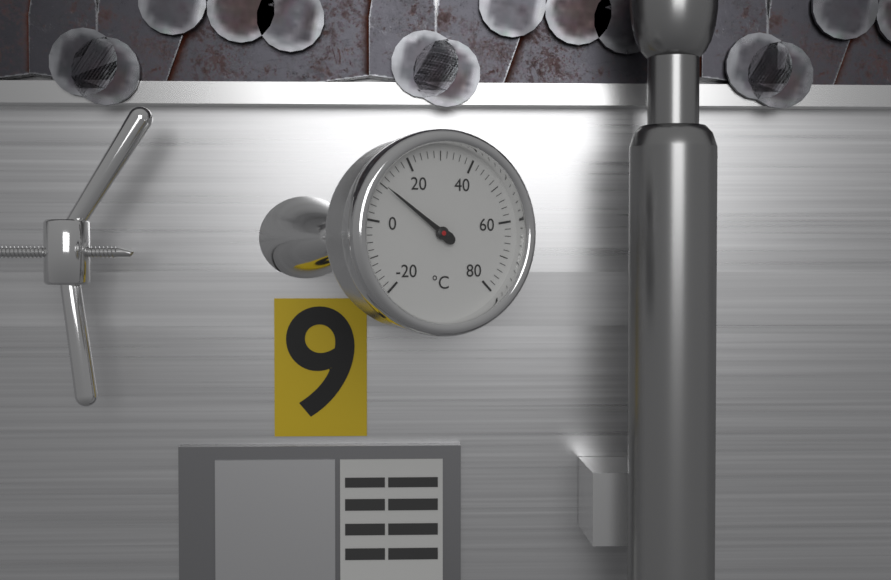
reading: 10 °C
